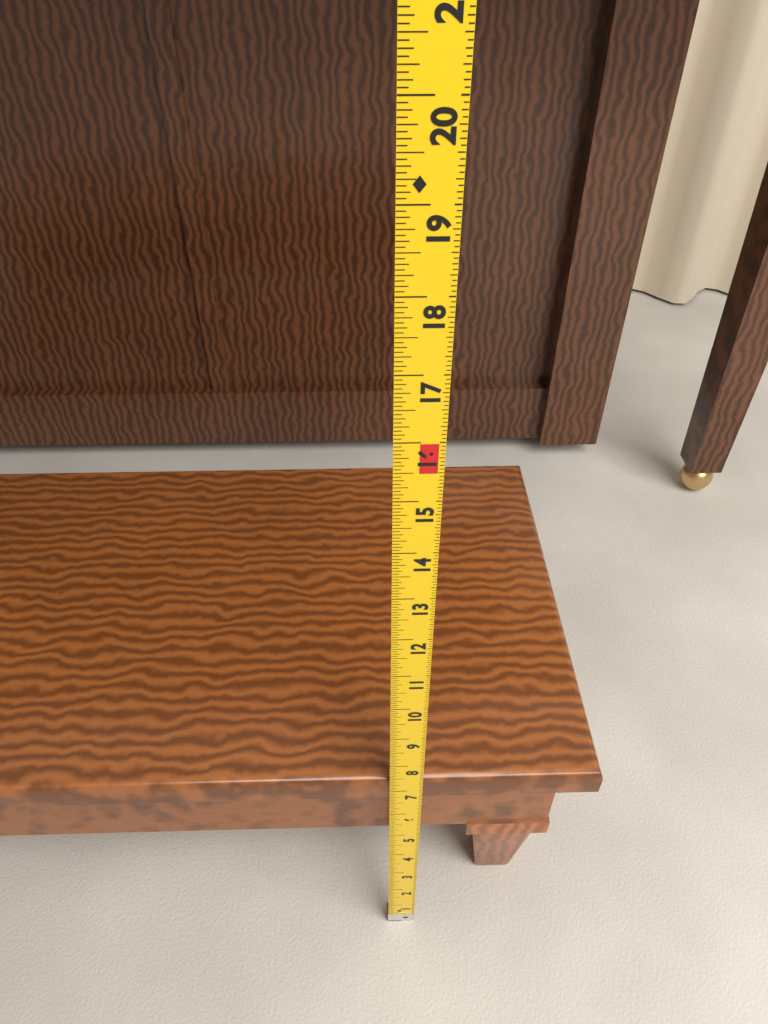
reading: 7.3750 in
